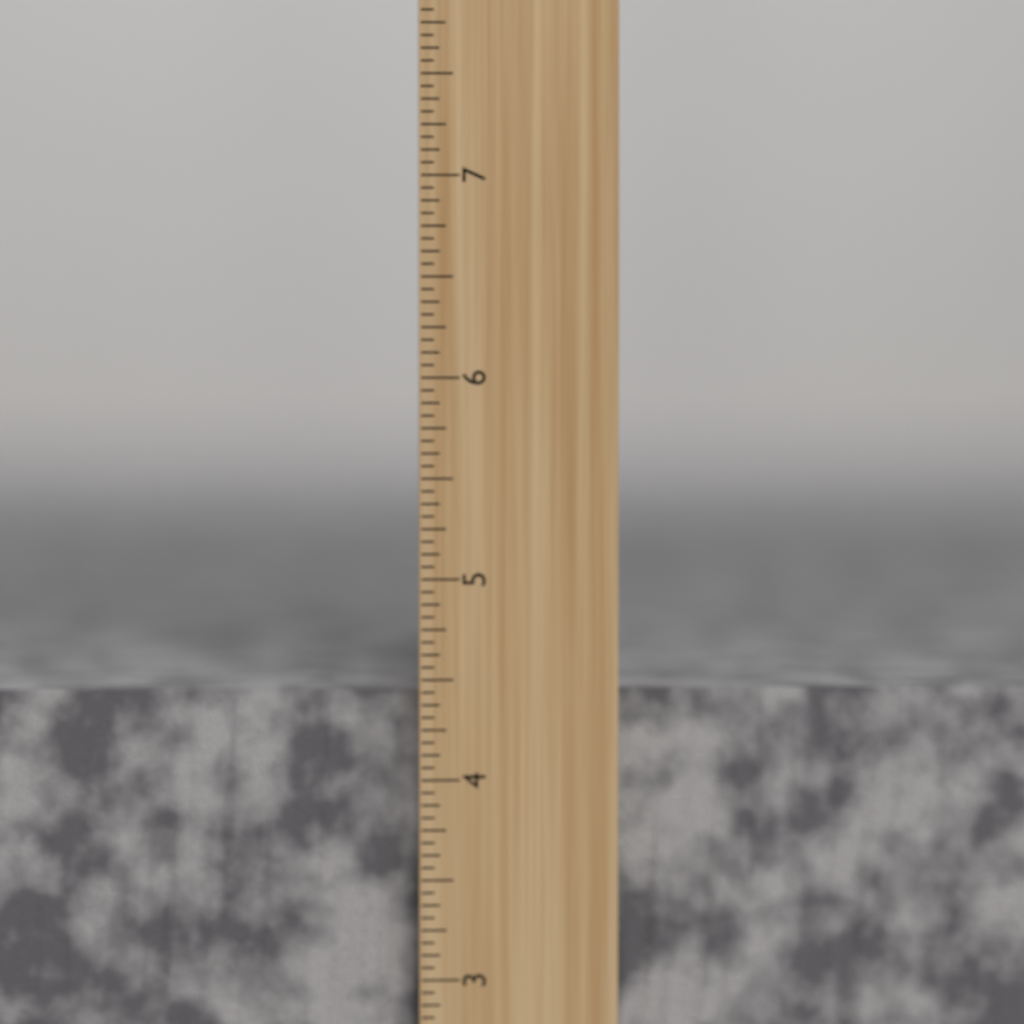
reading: 4.4375 inch
